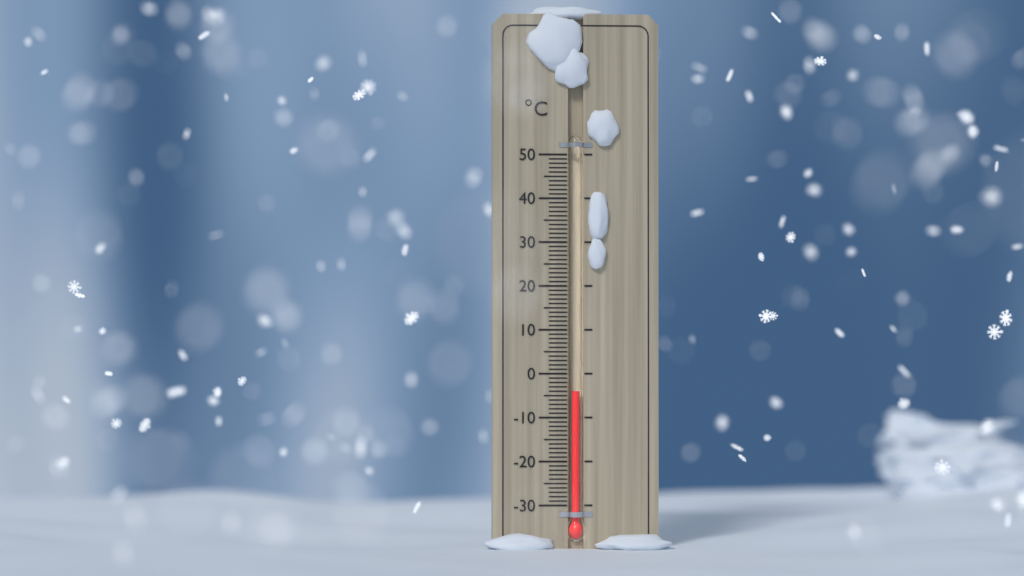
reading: -4 °C
